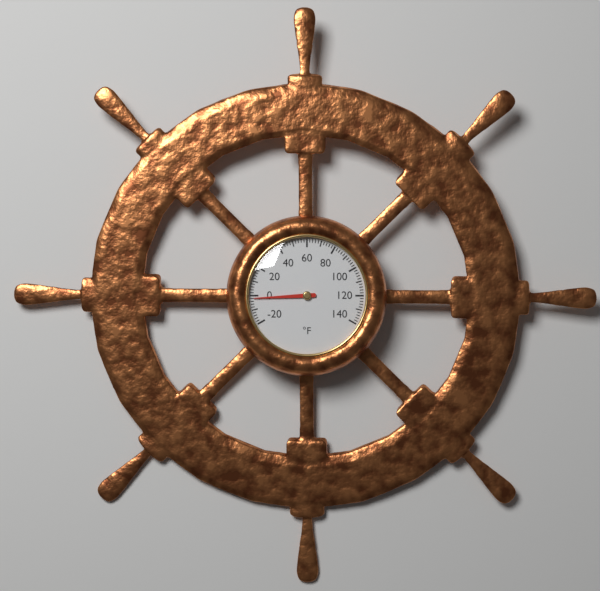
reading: -2 °F
